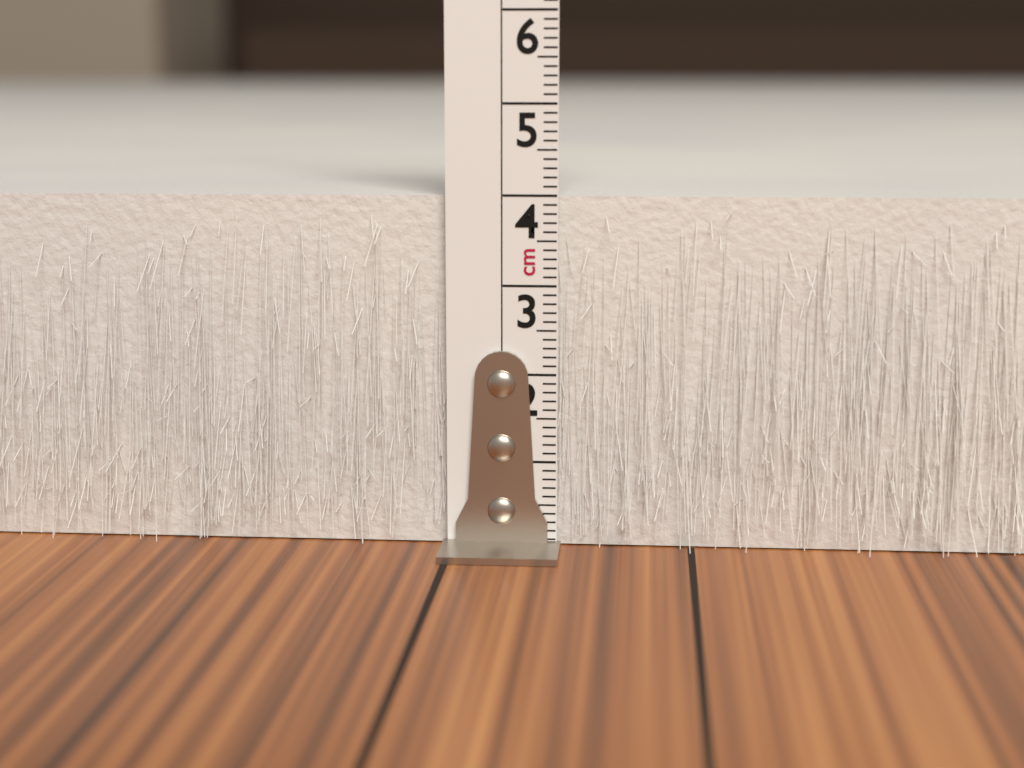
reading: 4.0 cm
